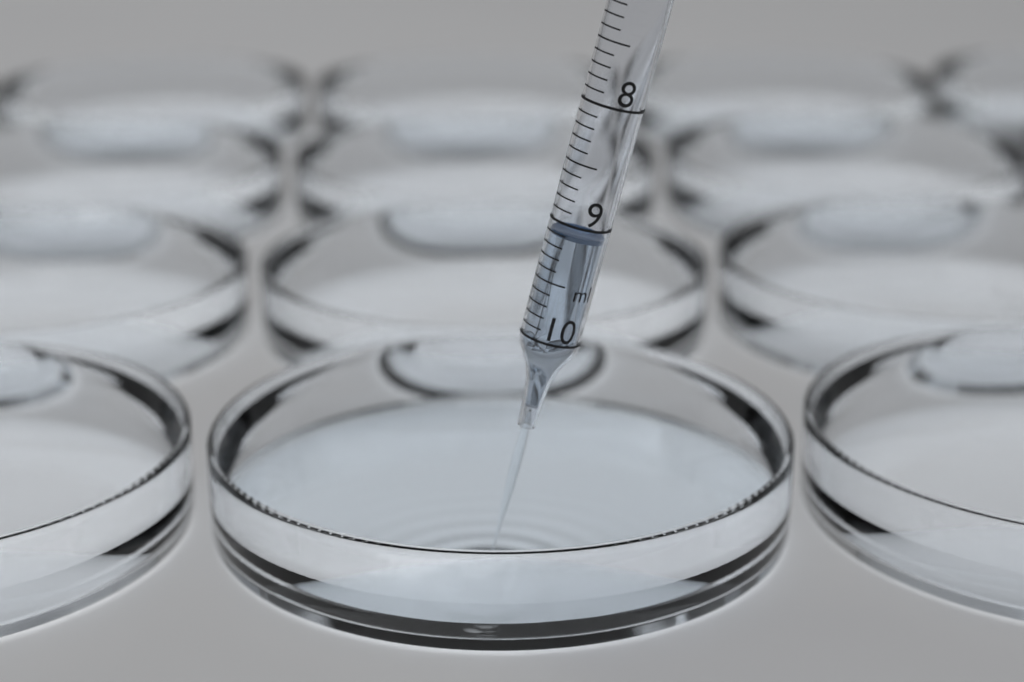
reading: 9.1 ml
